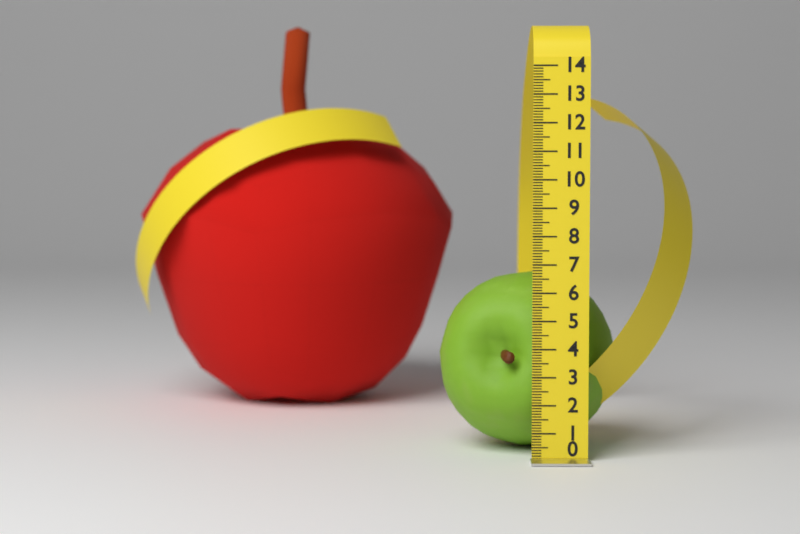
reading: 6.5 (no unit)
